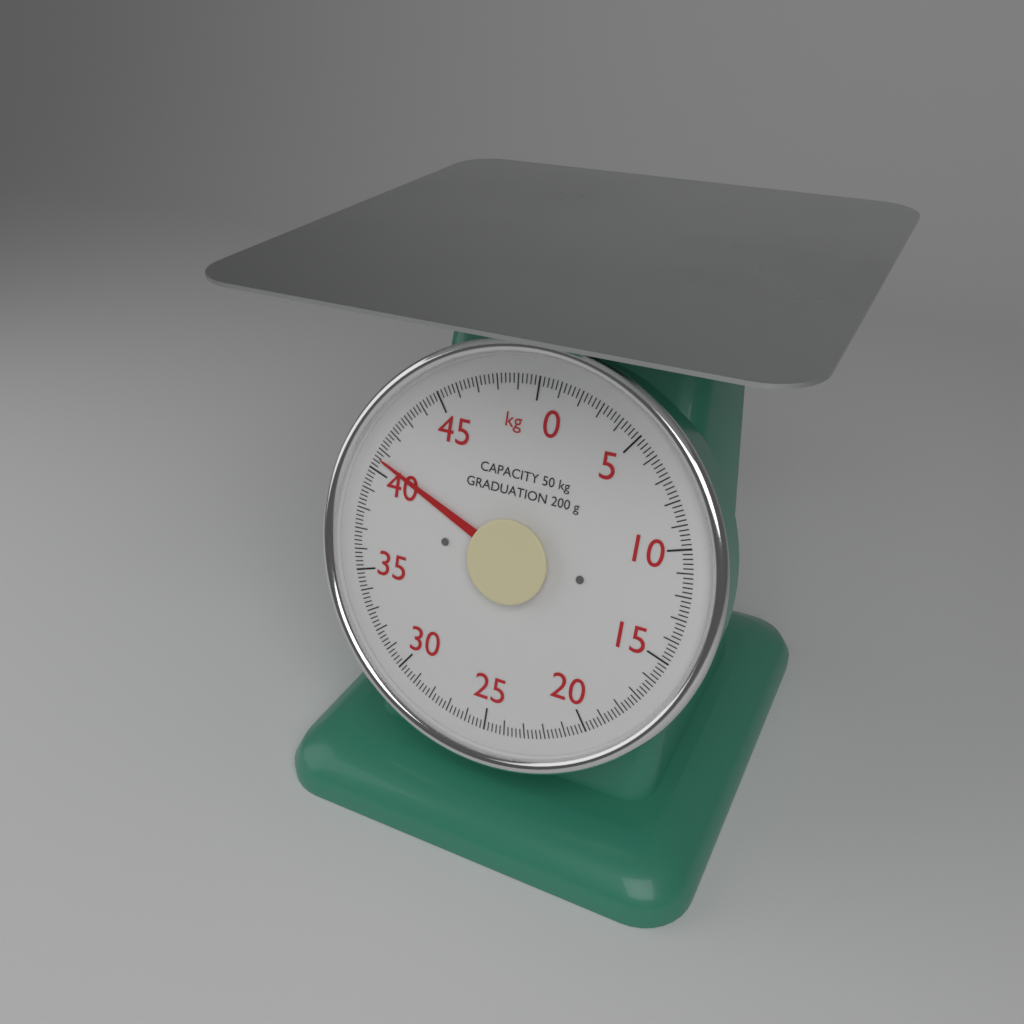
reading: 40.6 kg
